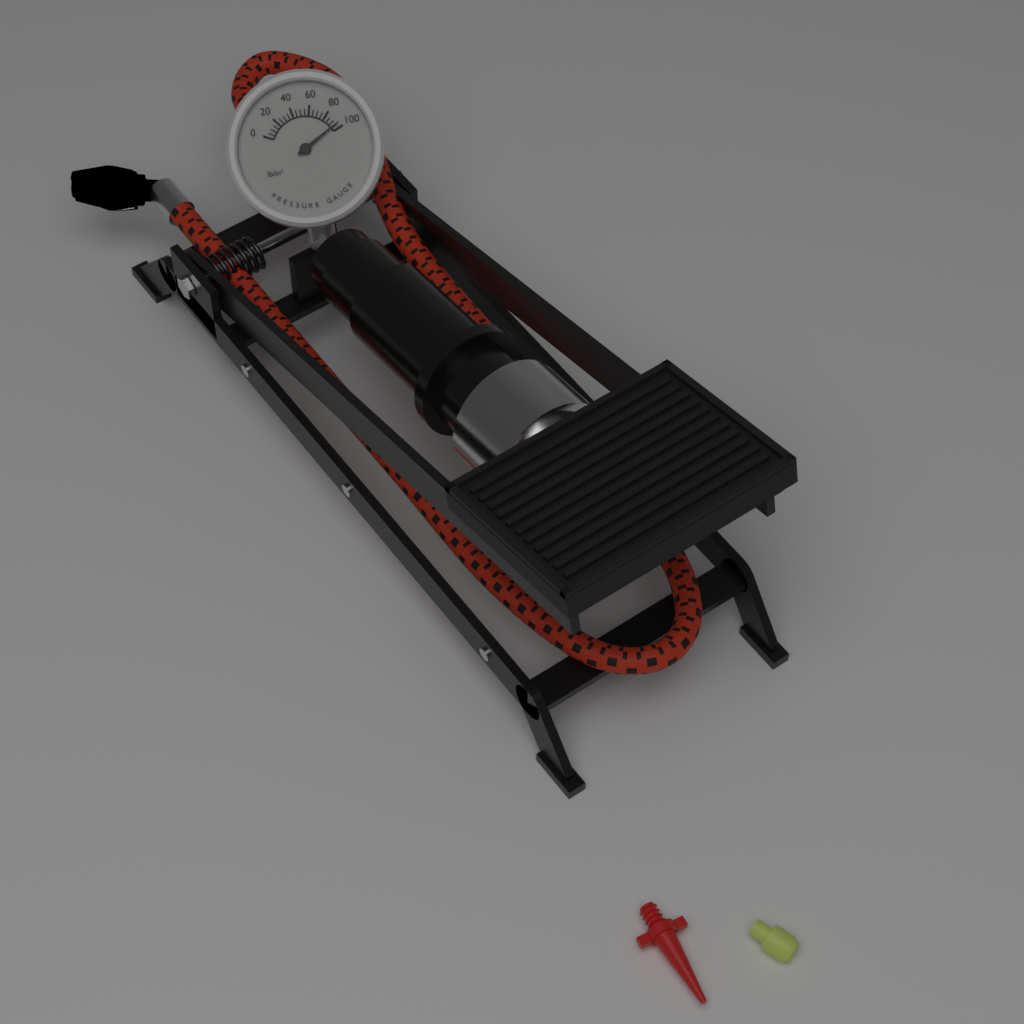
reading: 95 lb/in²
